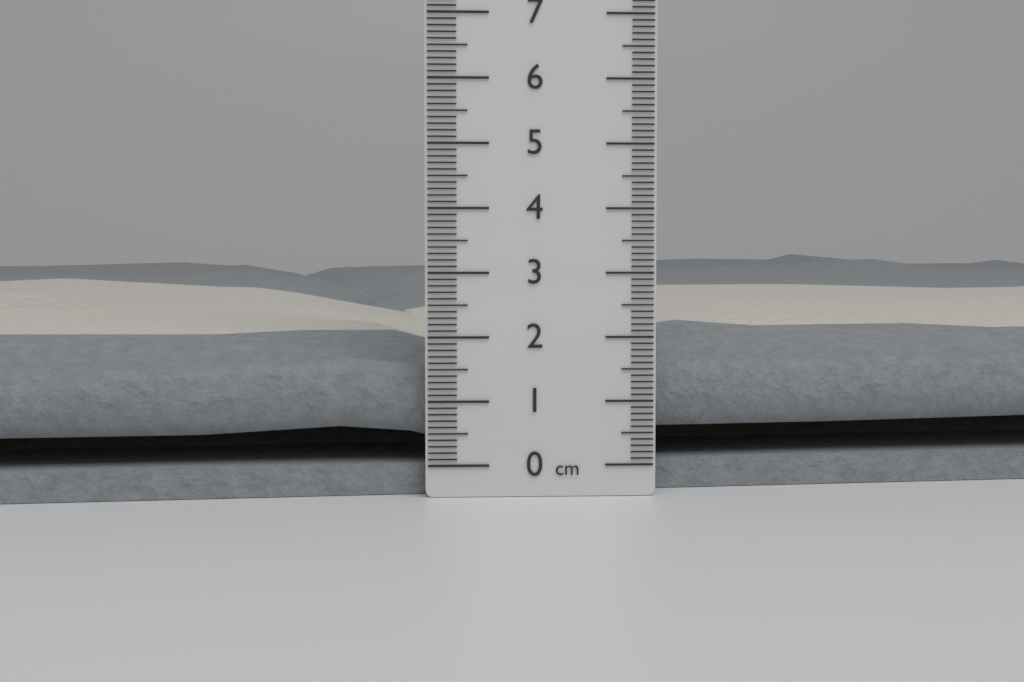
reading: 3.1 cm
